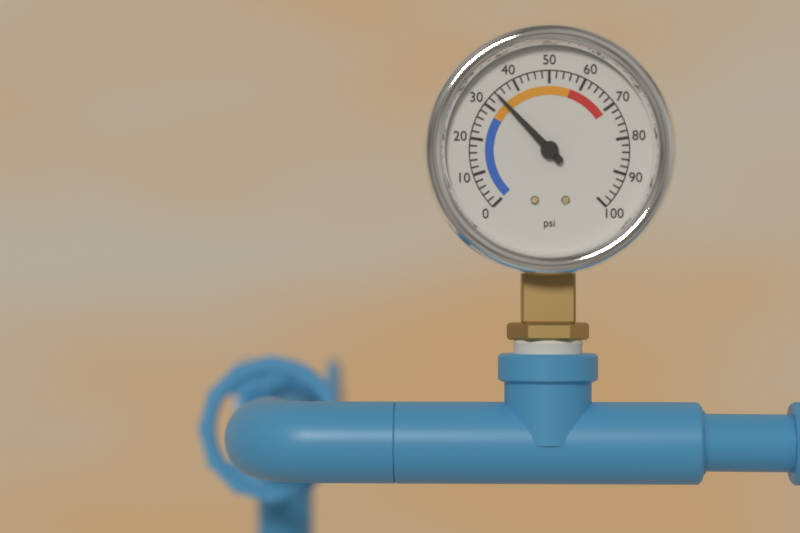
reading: 34 psi
